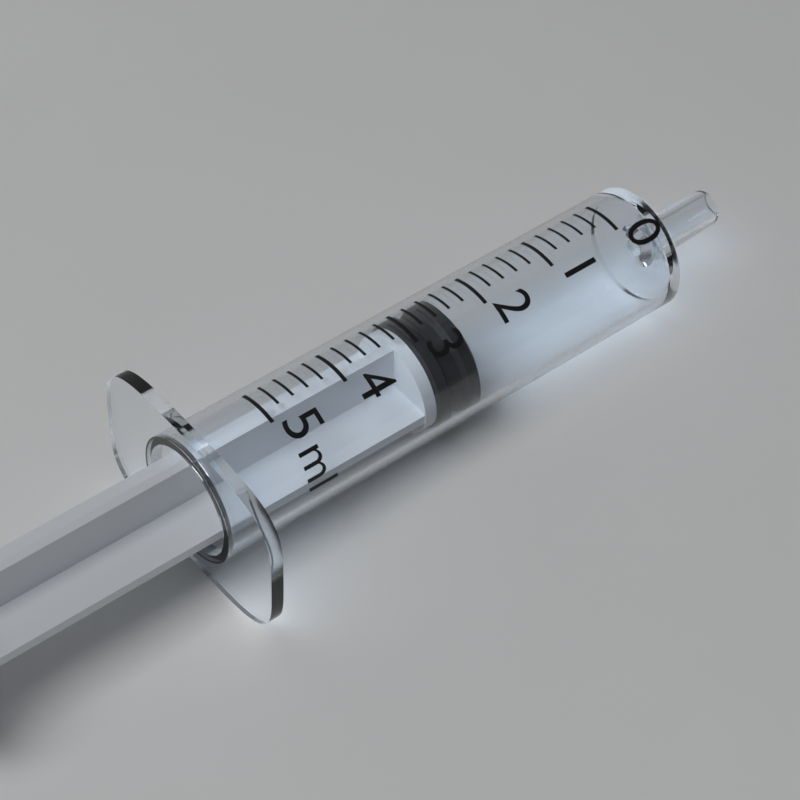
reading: 2.4 ml
